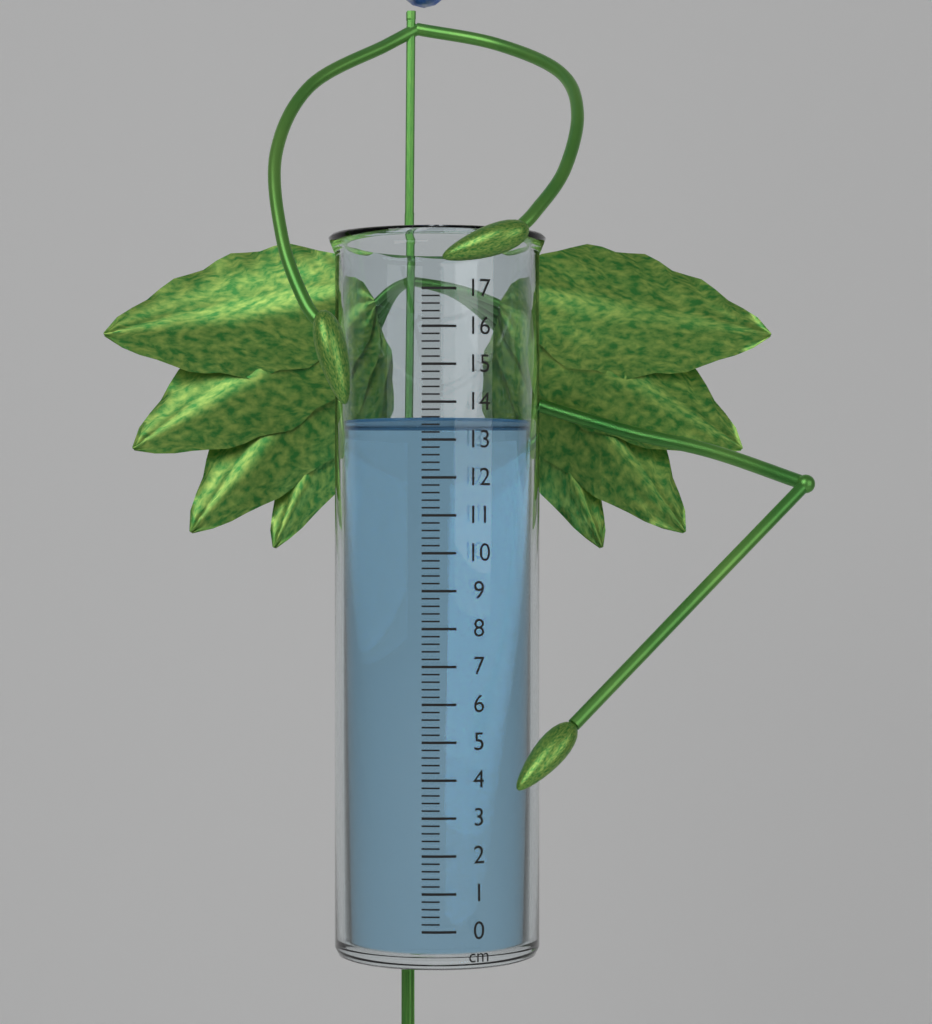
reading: 13.6 cm
